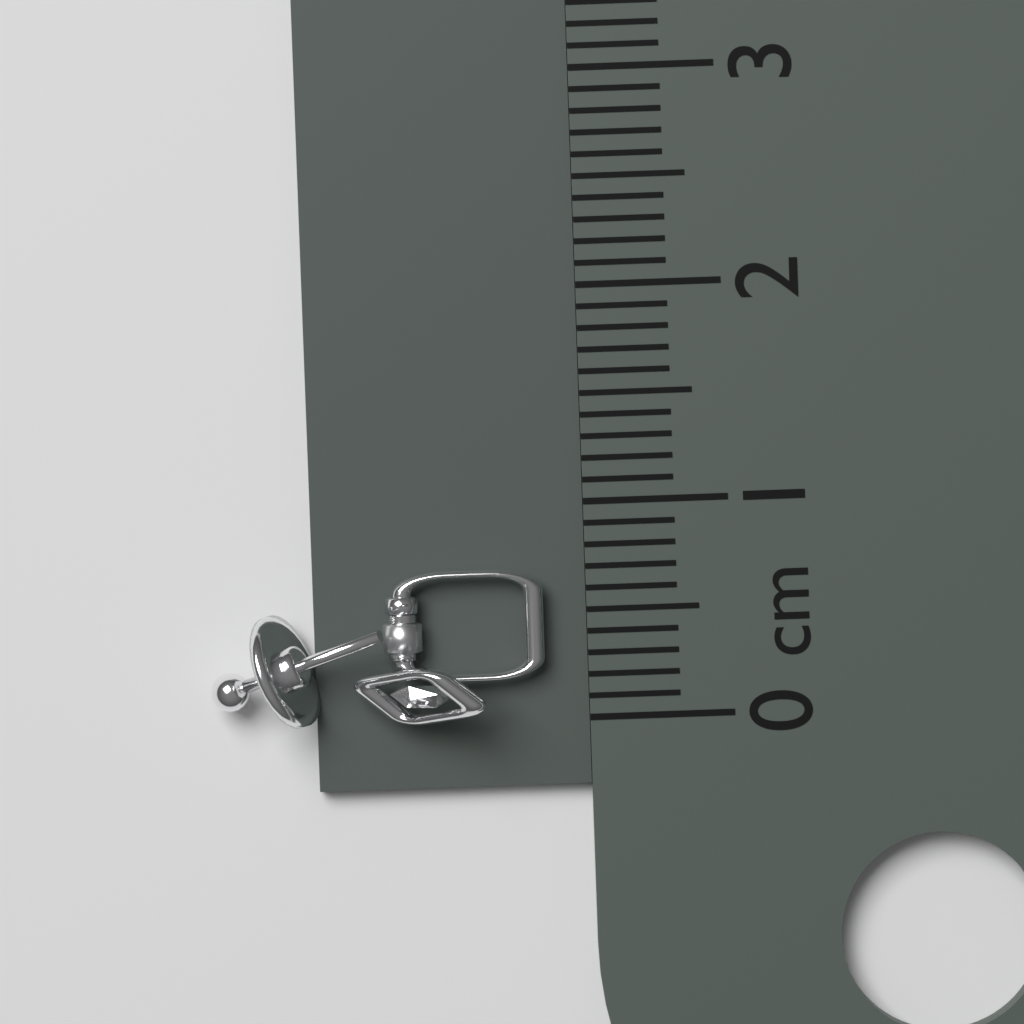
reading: 0.7 cm
